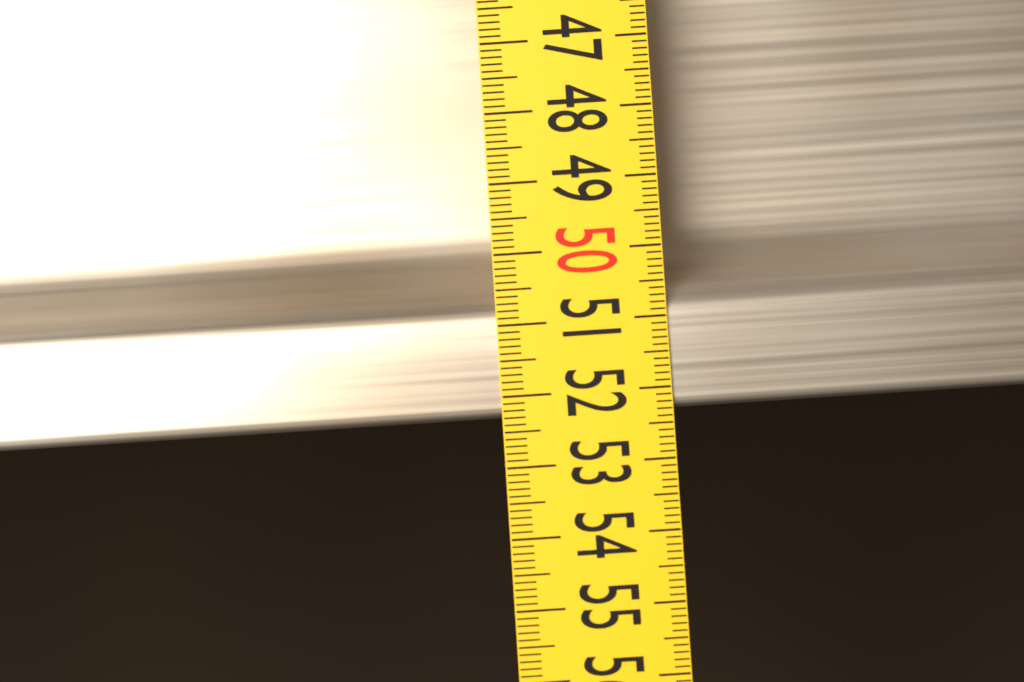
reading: 52.3 (no unit)
